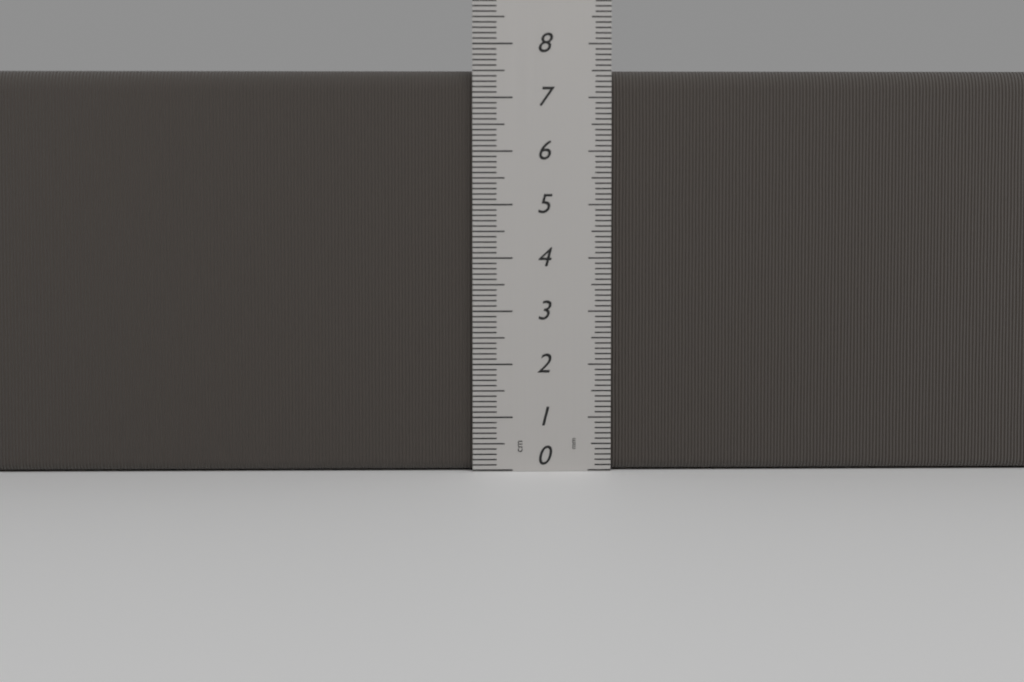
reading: 7.5 cm
